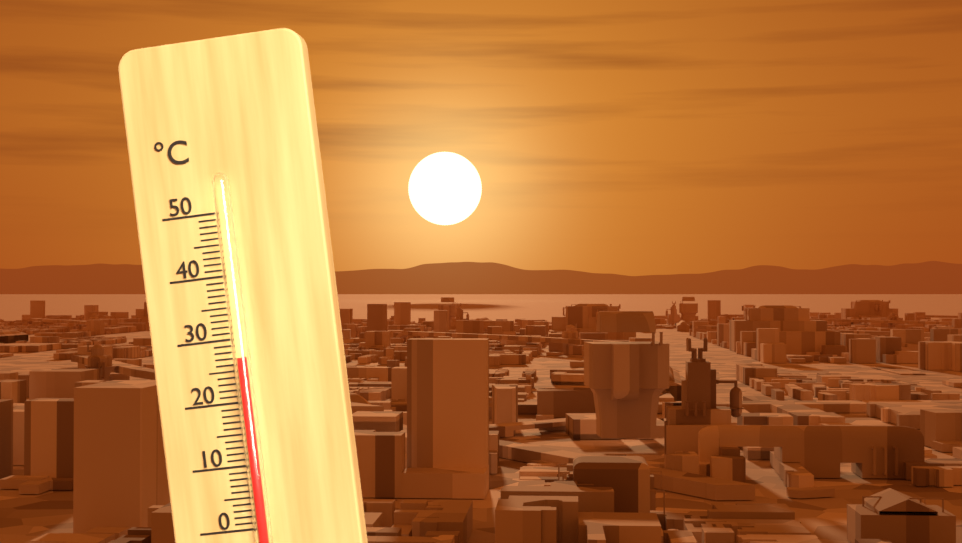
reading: 27 °C
